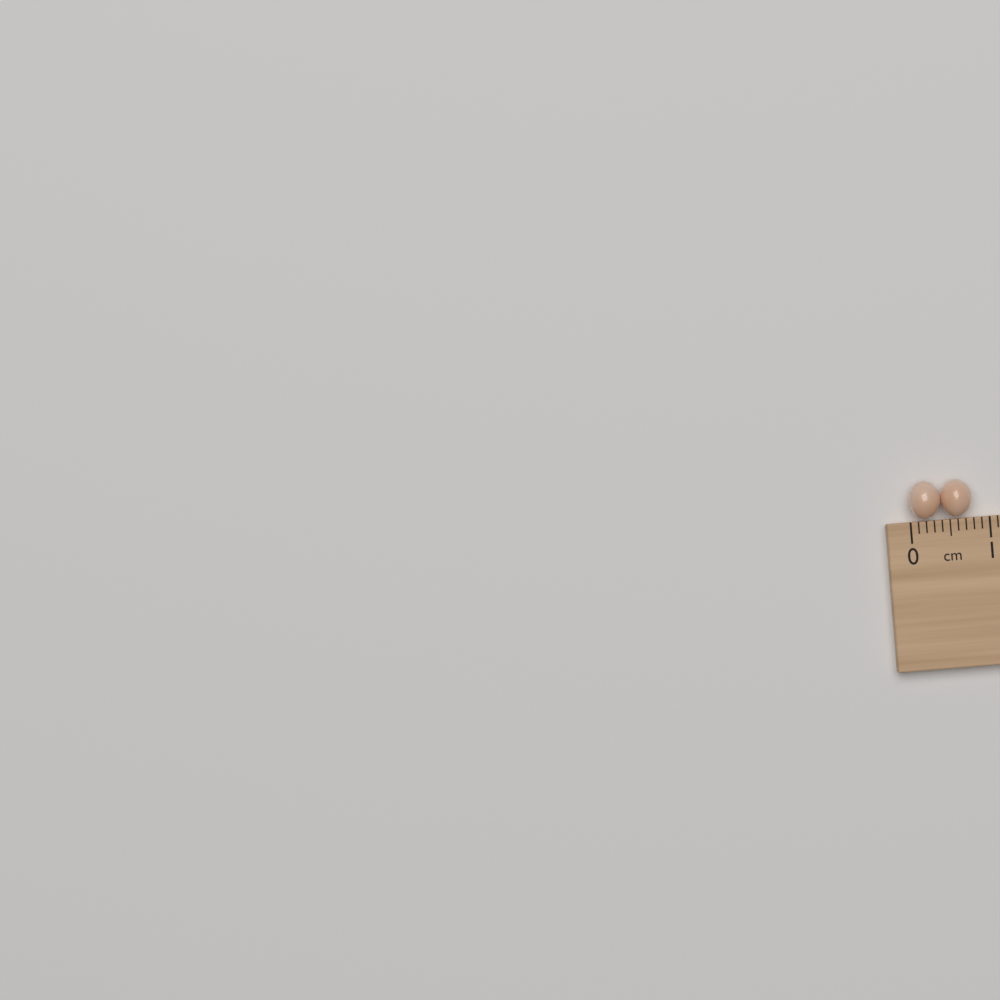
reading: 0.8 cm
